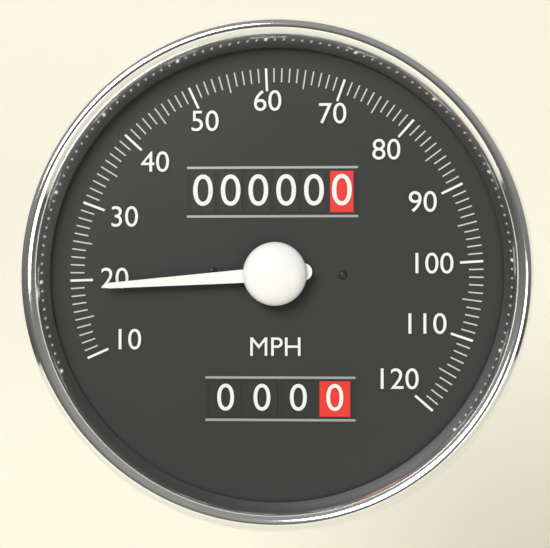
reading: 19 MPH
